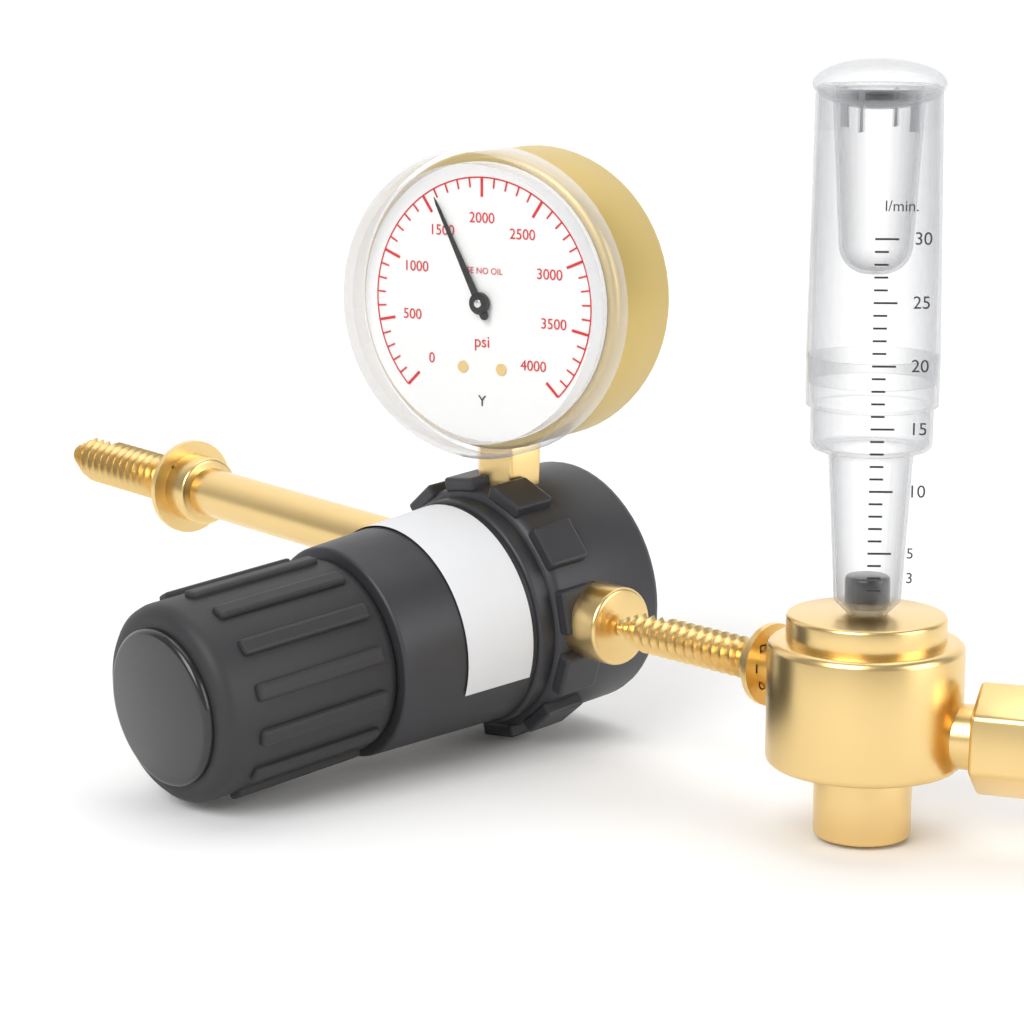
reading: 1600 psi
